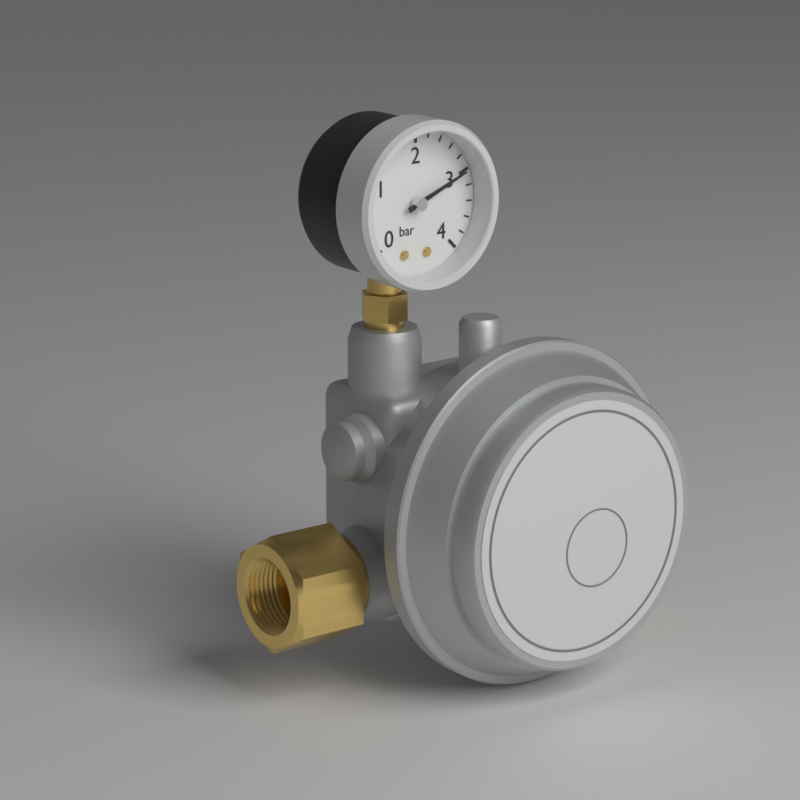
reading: 3.0 bar
